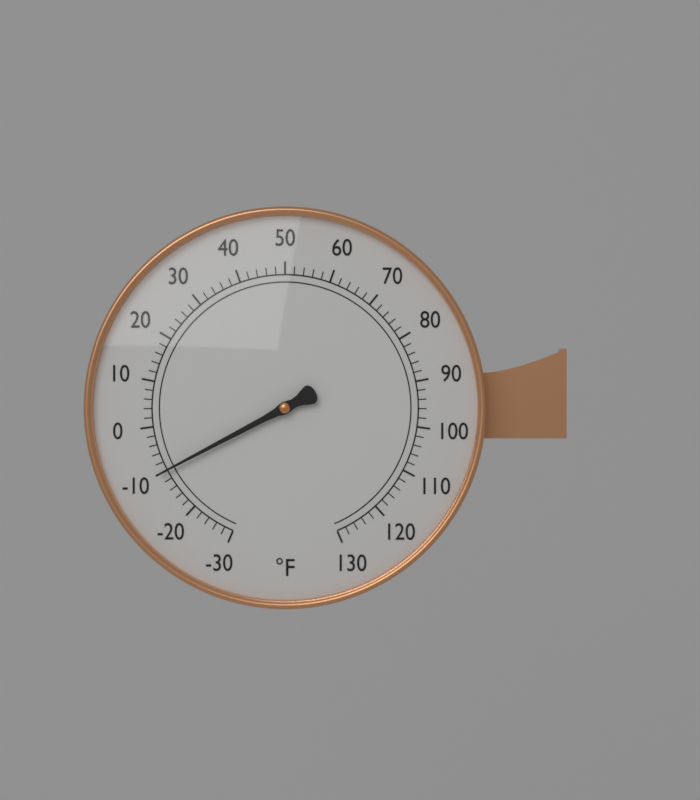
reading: -10 °F
